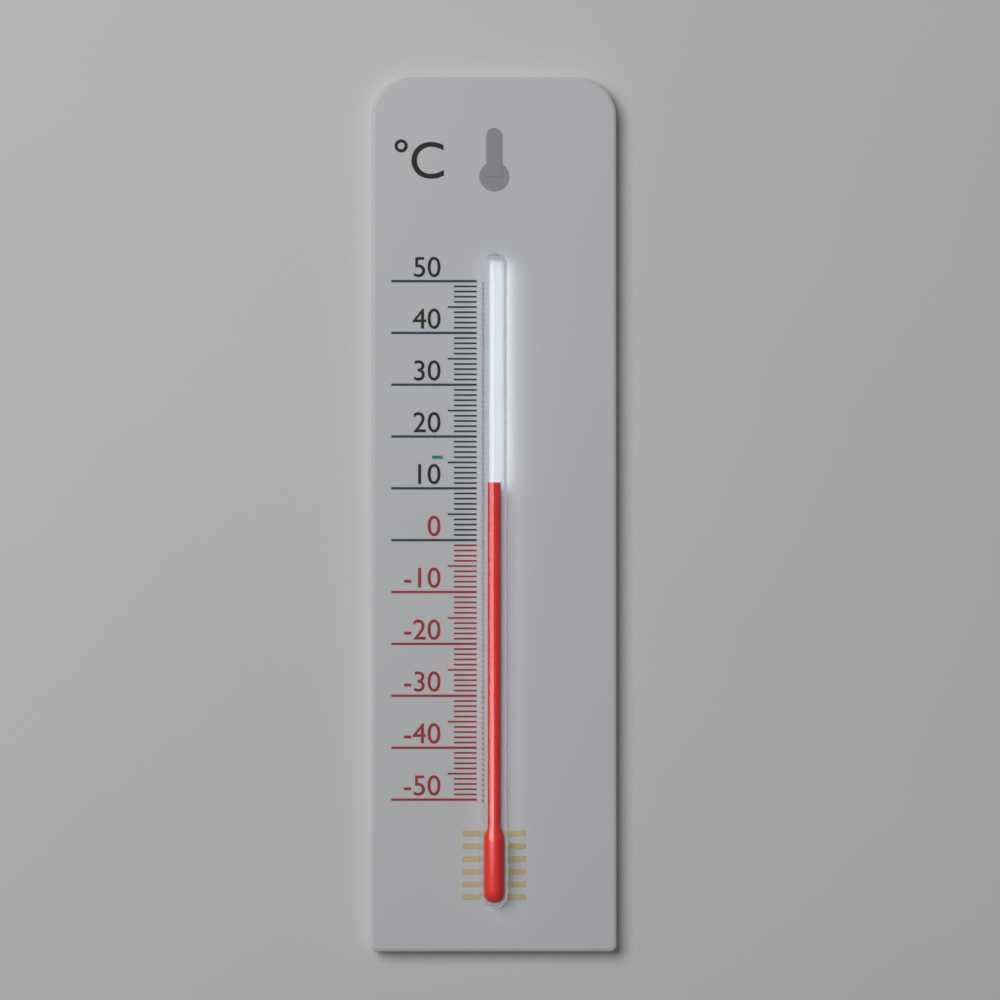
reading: 11 °C
